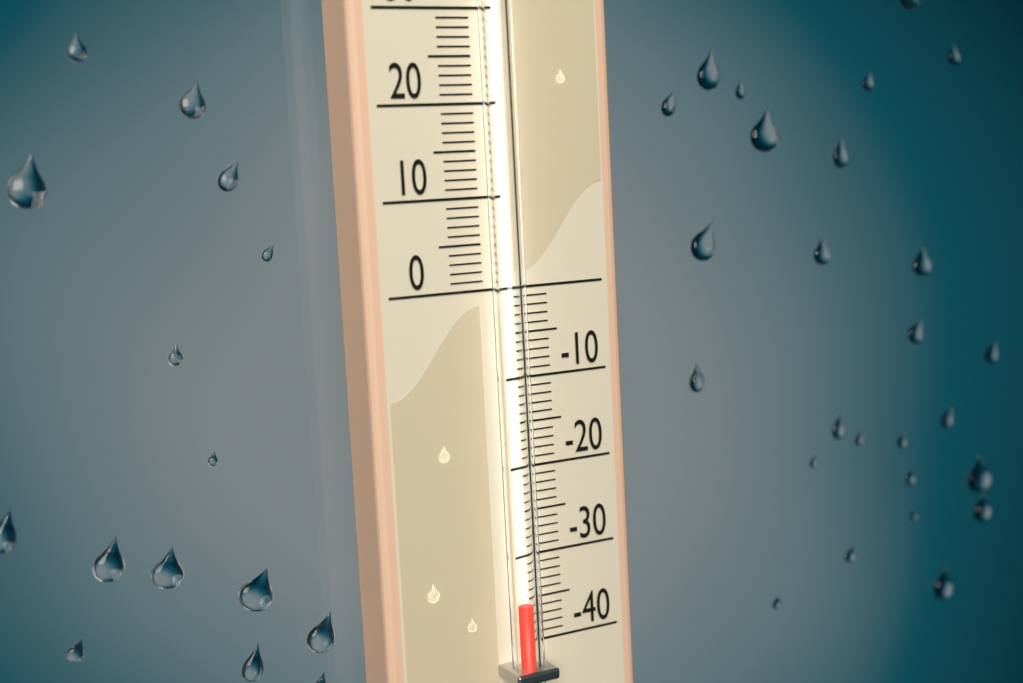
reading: -35 (no unit)
